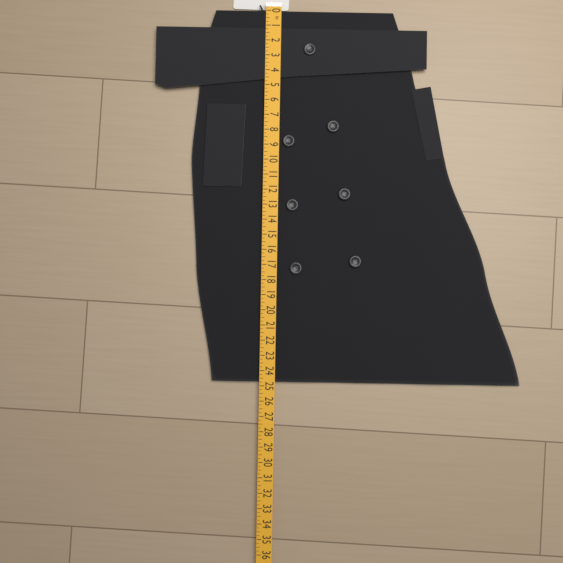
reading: 24.75 in
